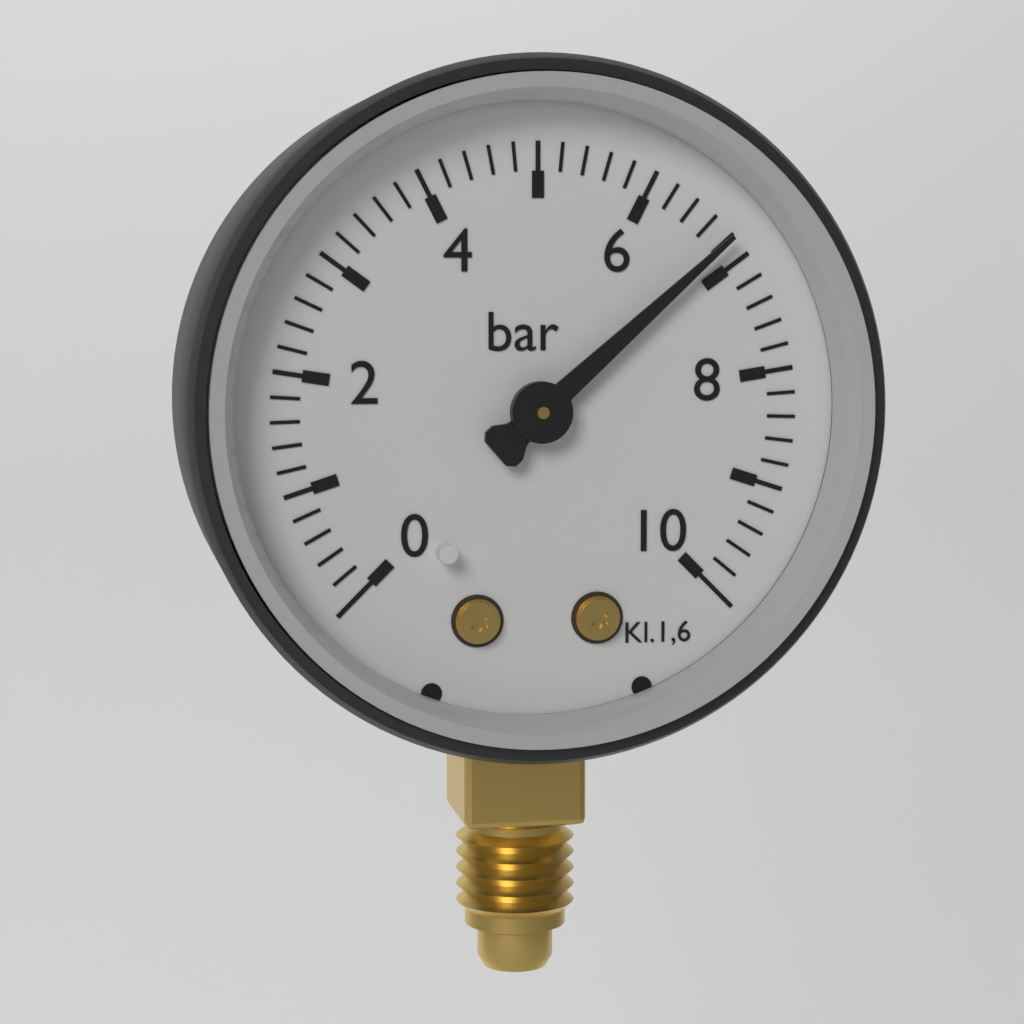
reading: 6.8 bar
